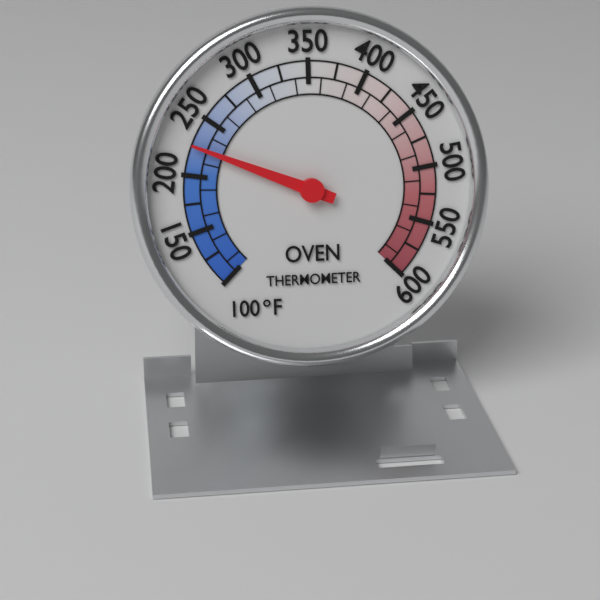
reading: 225 °F
